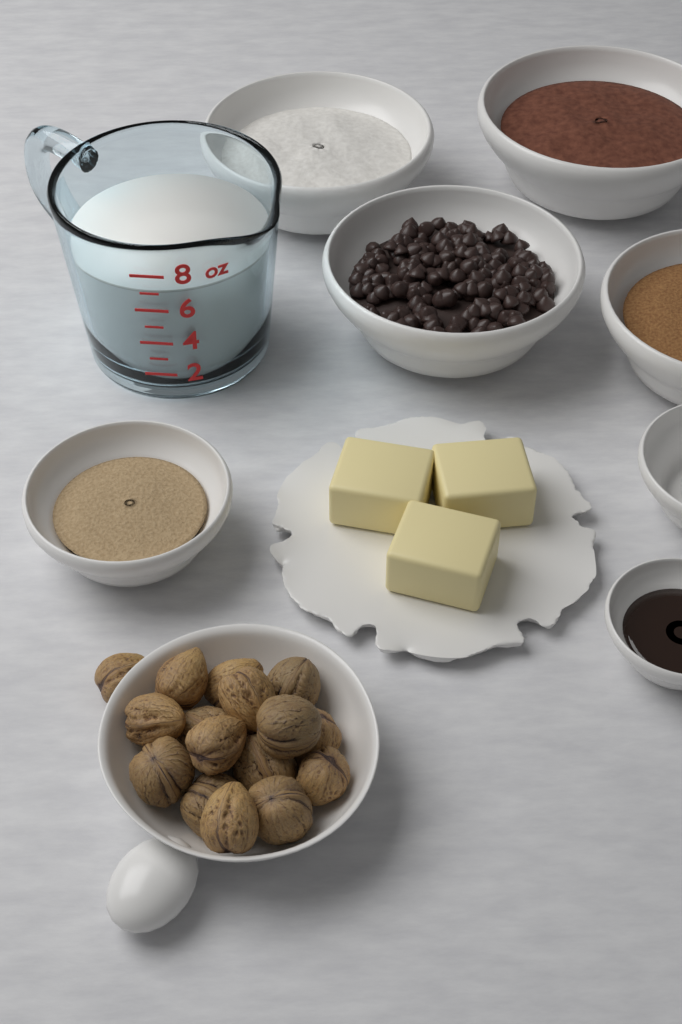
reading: 7 oz
